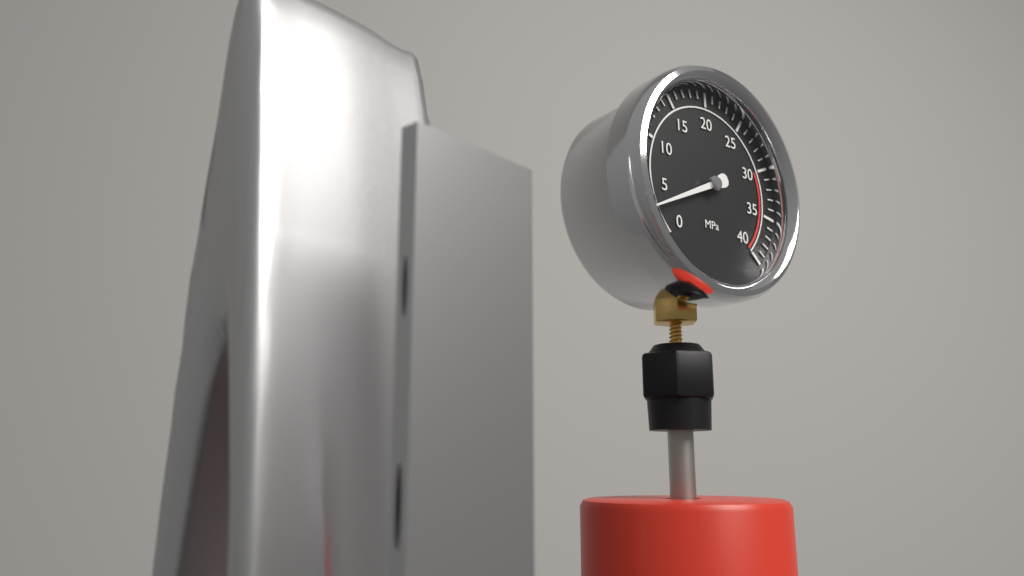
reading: 3 MPa
